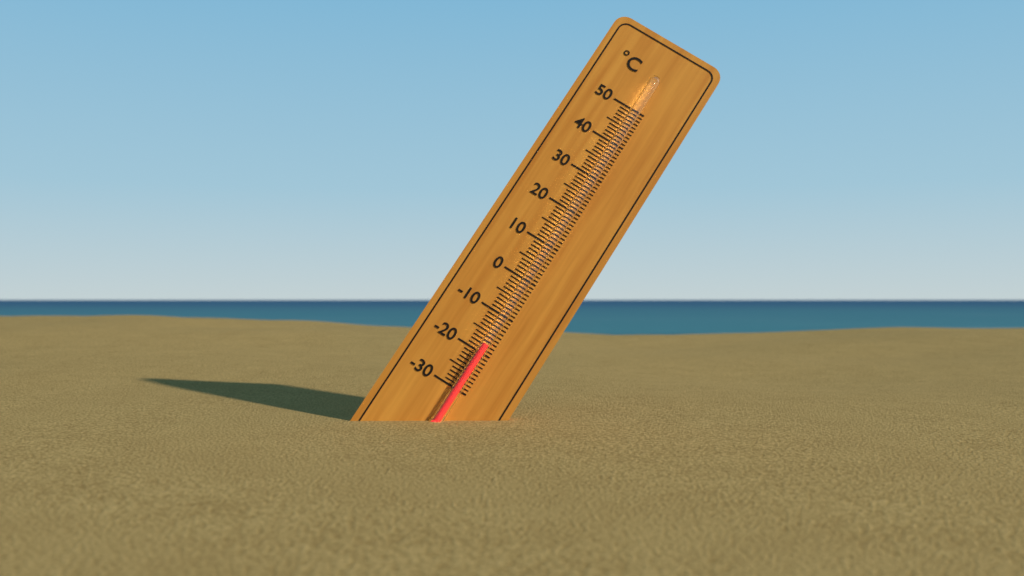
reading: -18 °C
